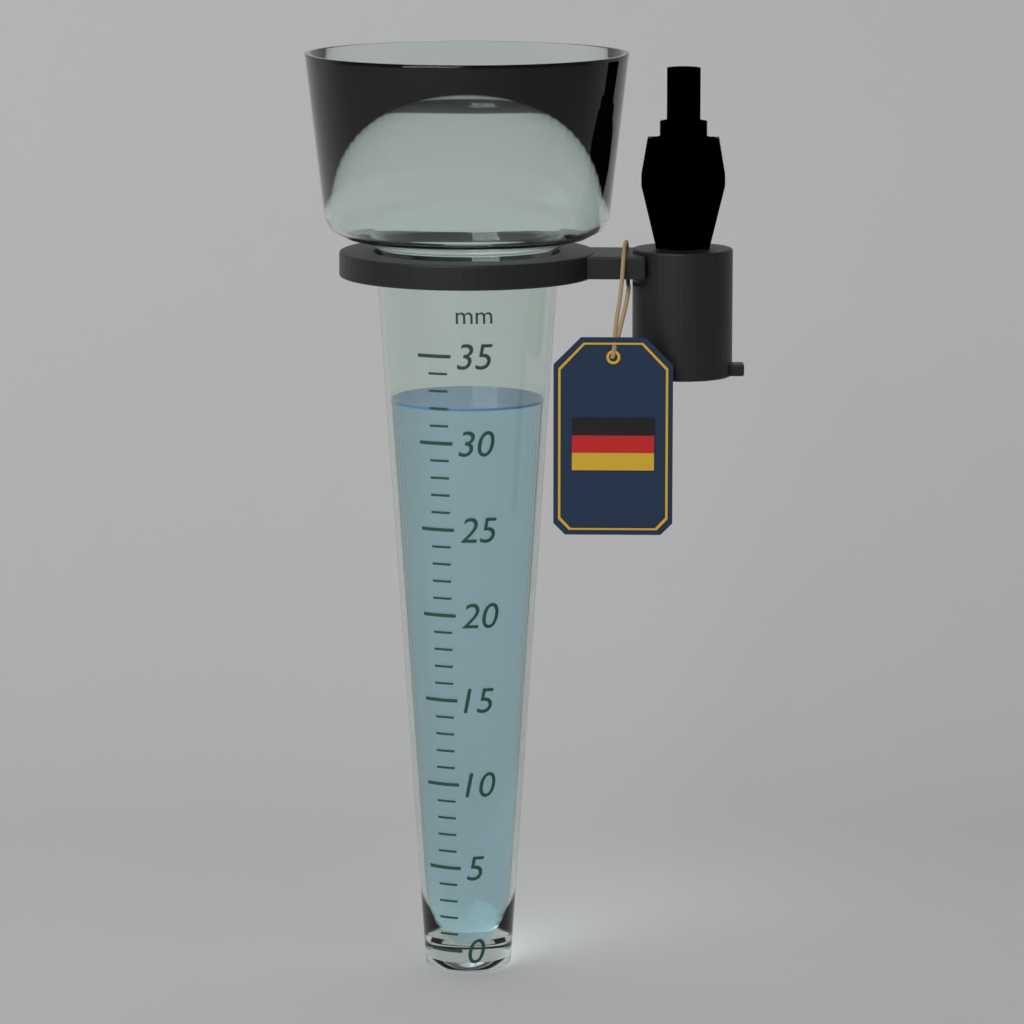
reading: 32 mm
